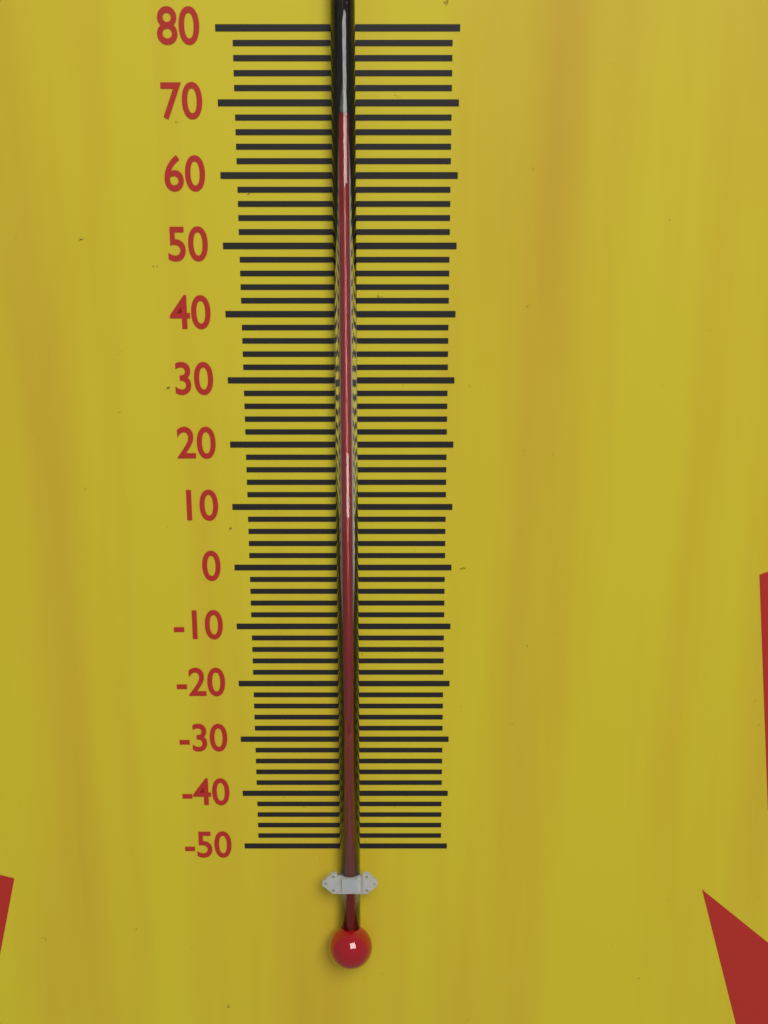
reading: 68 °F
